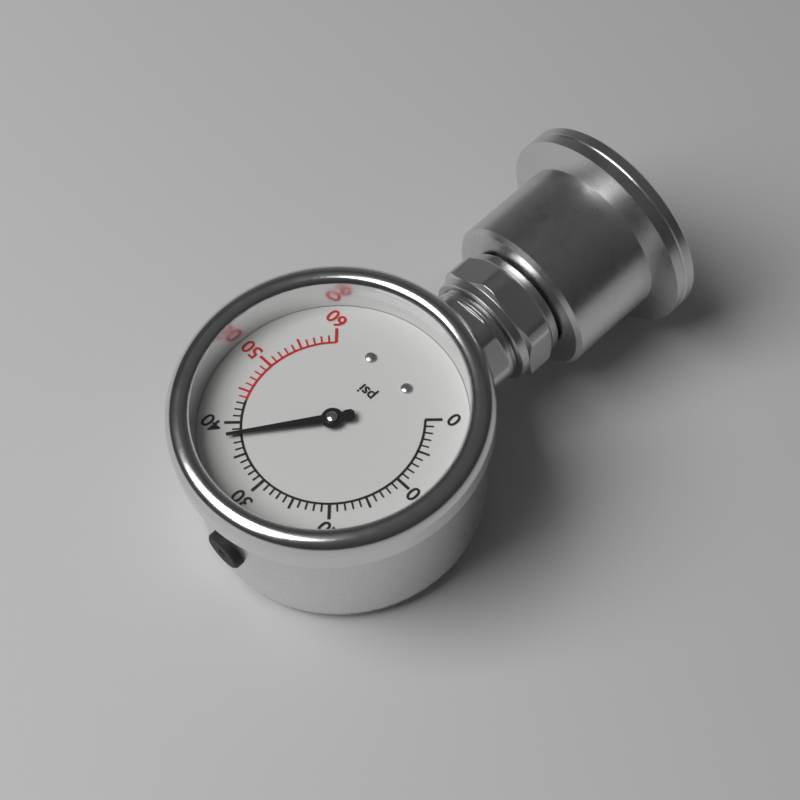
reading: 38 psi
